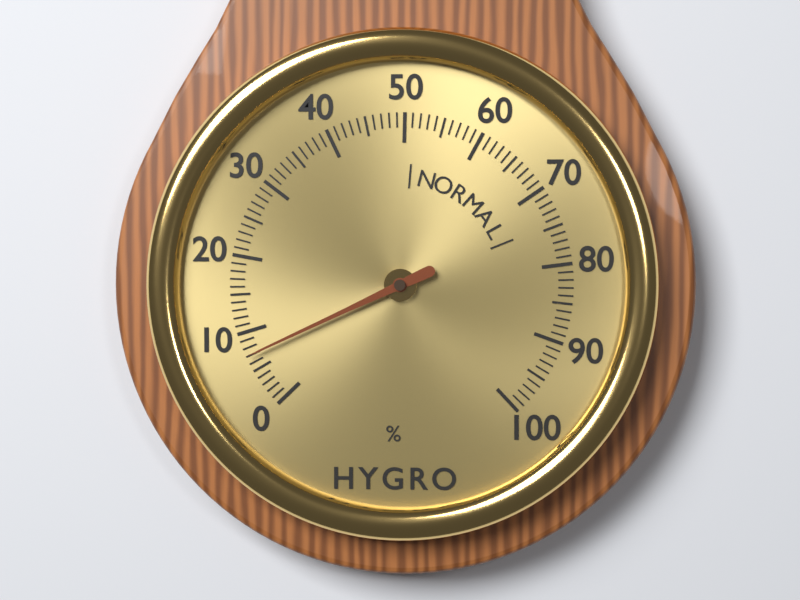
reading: 7 %
